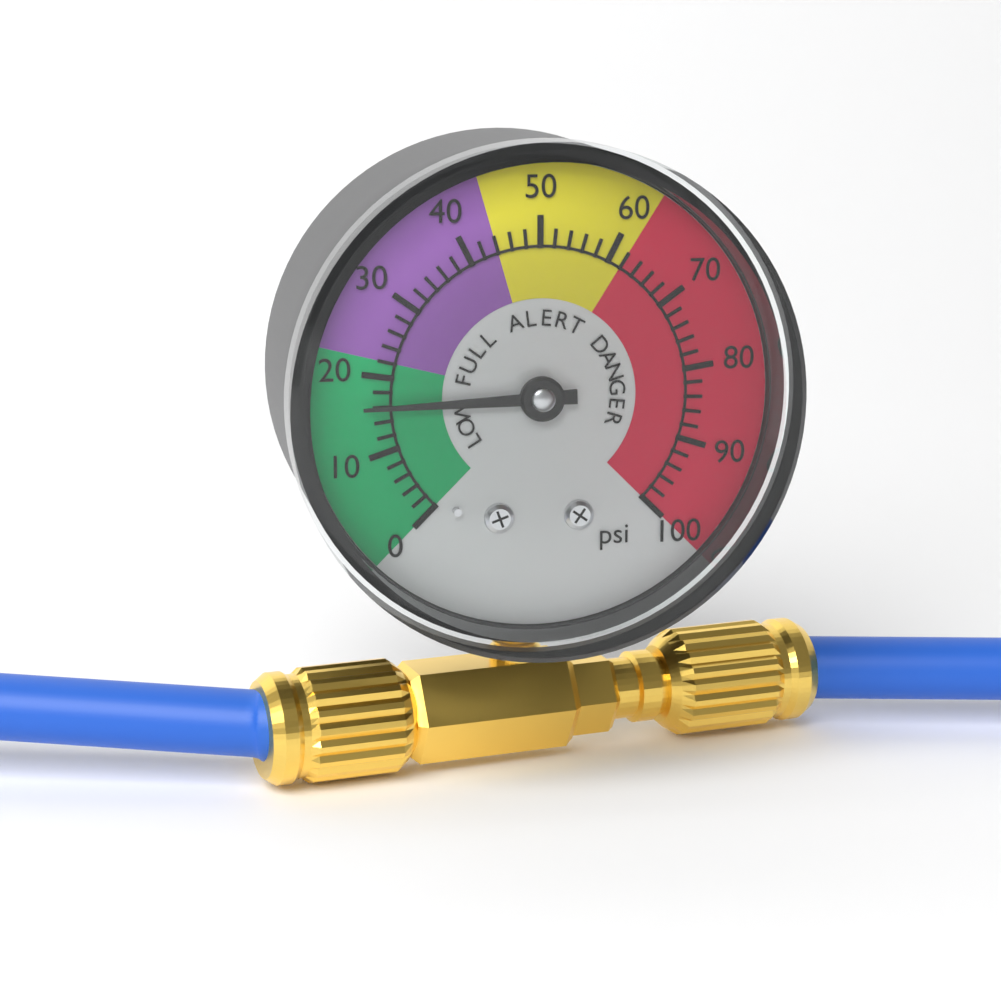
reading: 16 psi
